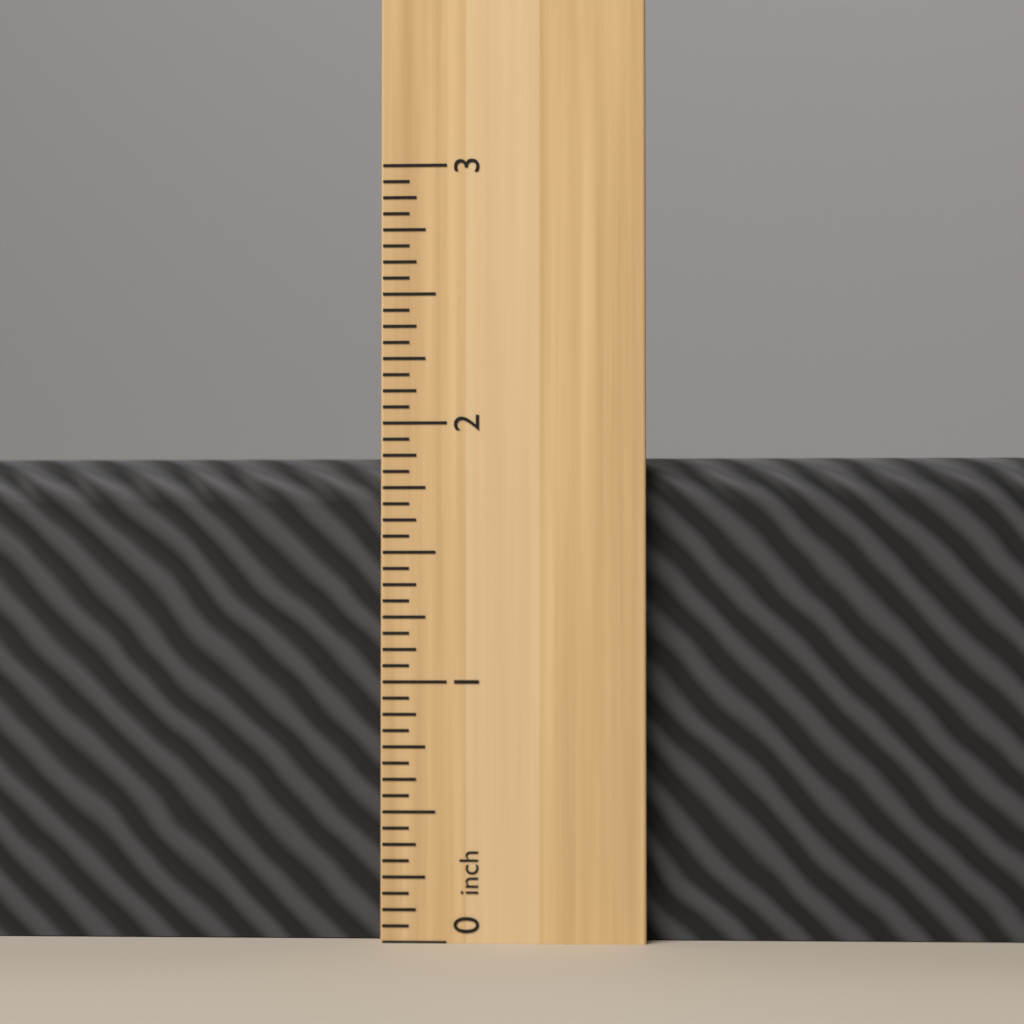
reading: 1.8750 inch
